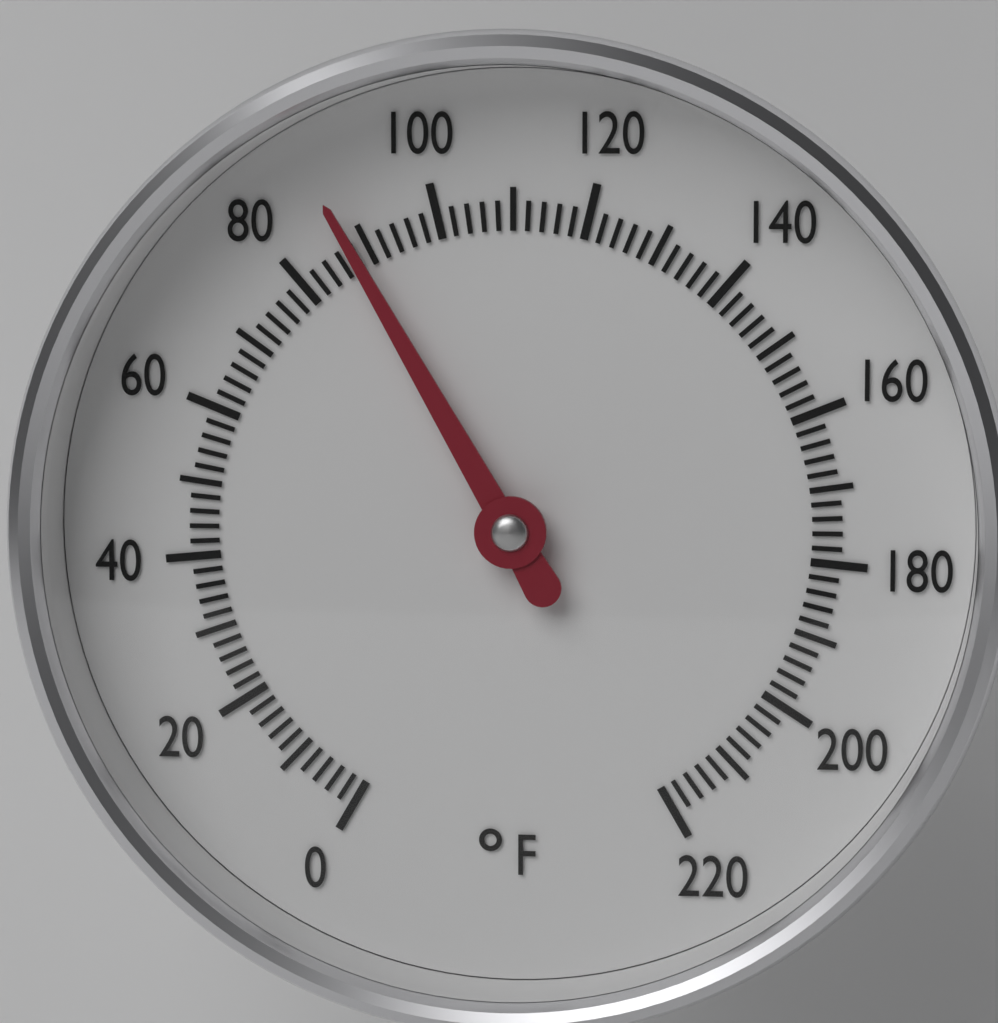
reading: 88 °F
